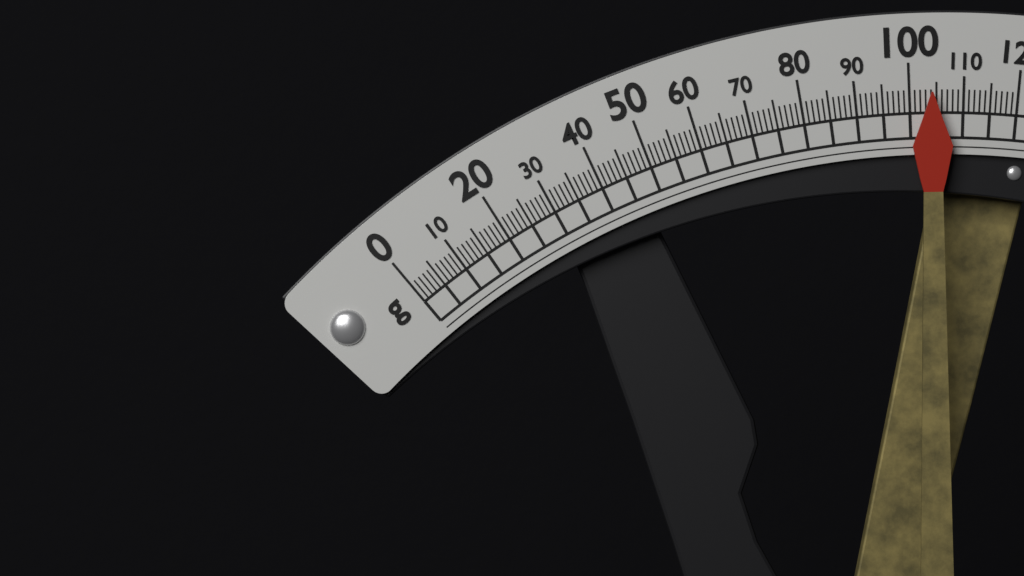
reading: 104 g
